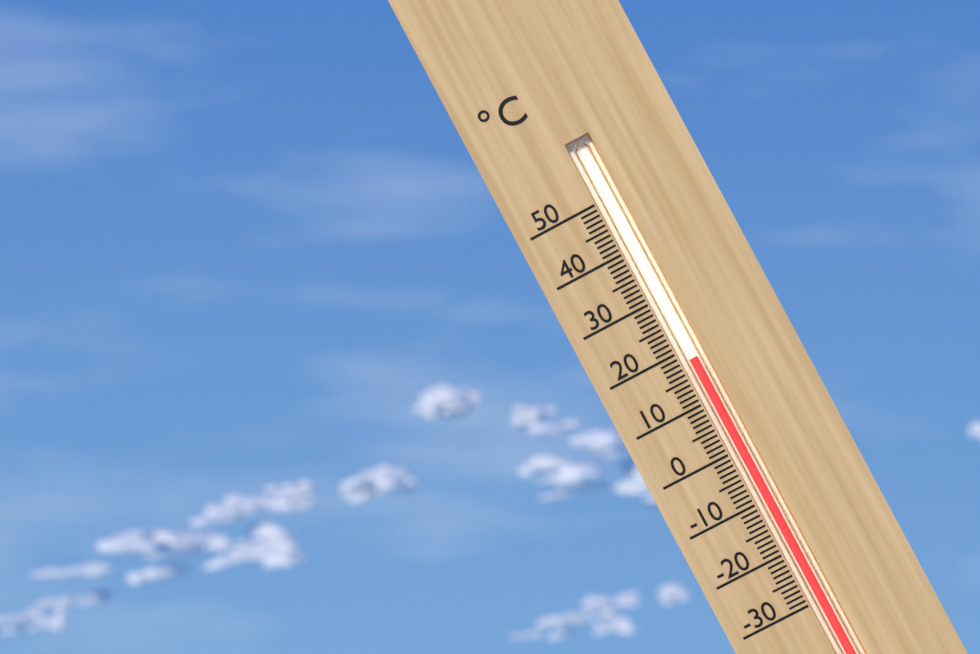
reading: 18 °C
